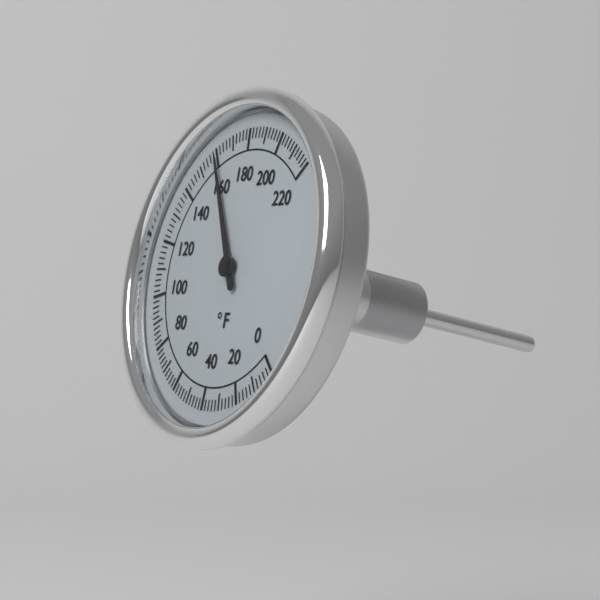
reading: 160 °F
